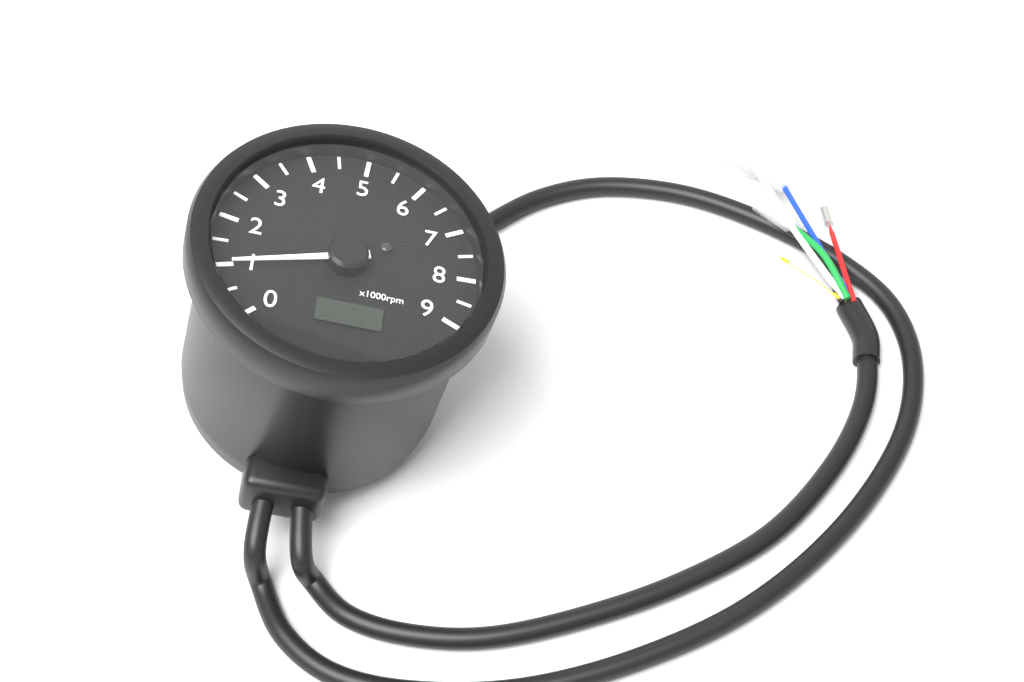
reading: 1000 rpm
